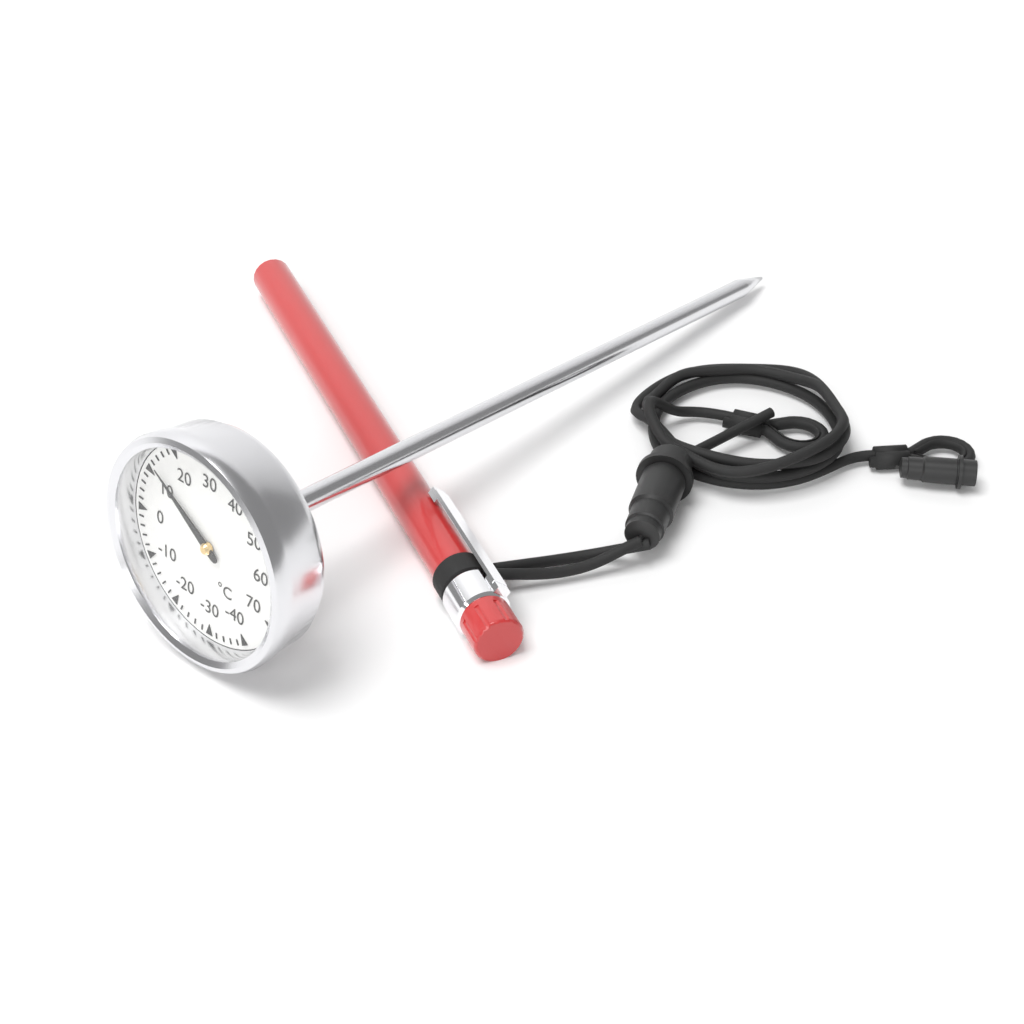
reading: 12 °C
